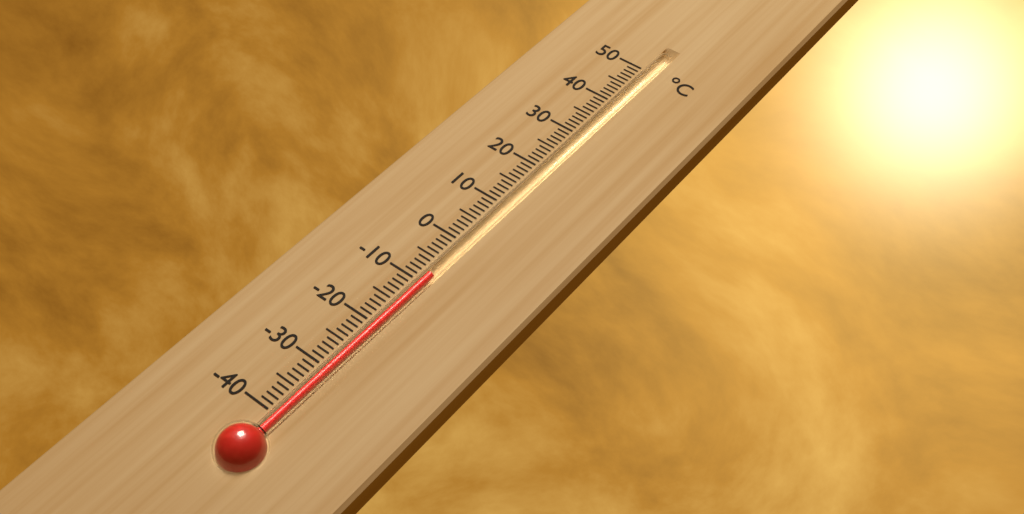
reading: -8 °C
